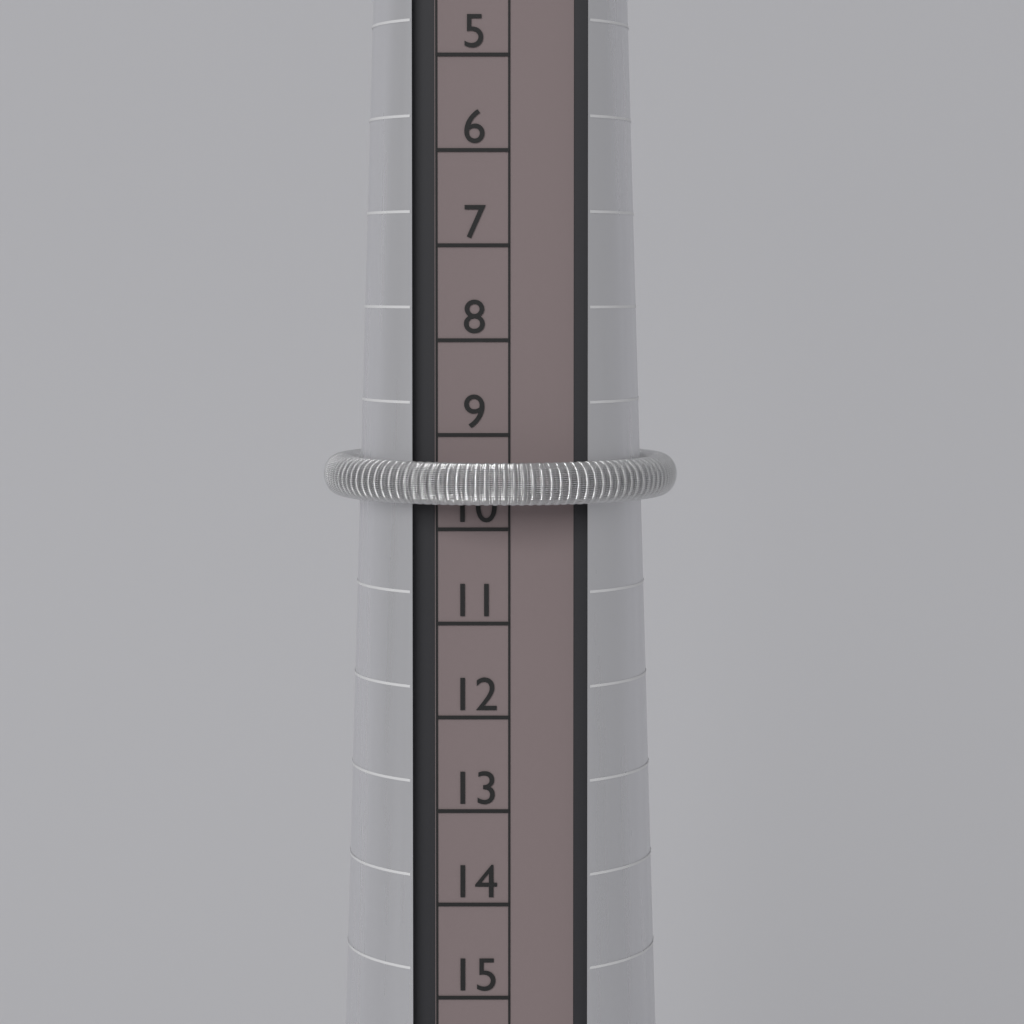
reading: 9.7 (no unit)
